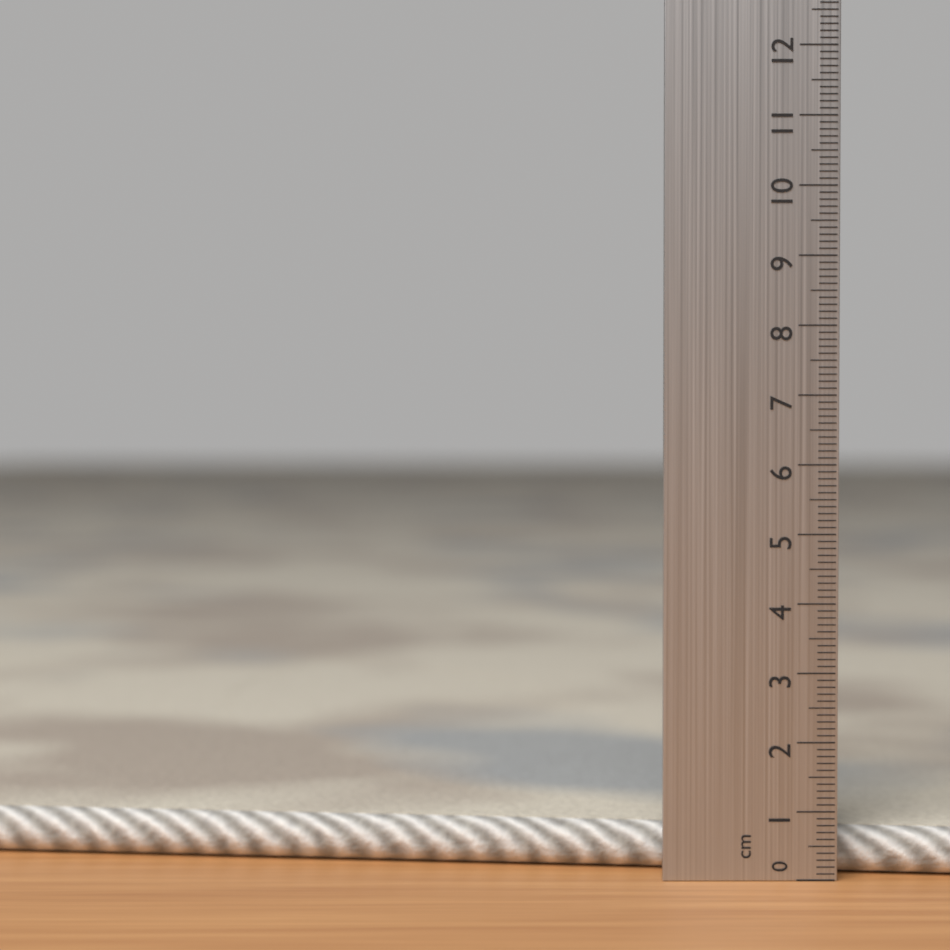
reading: 0.7 cm
